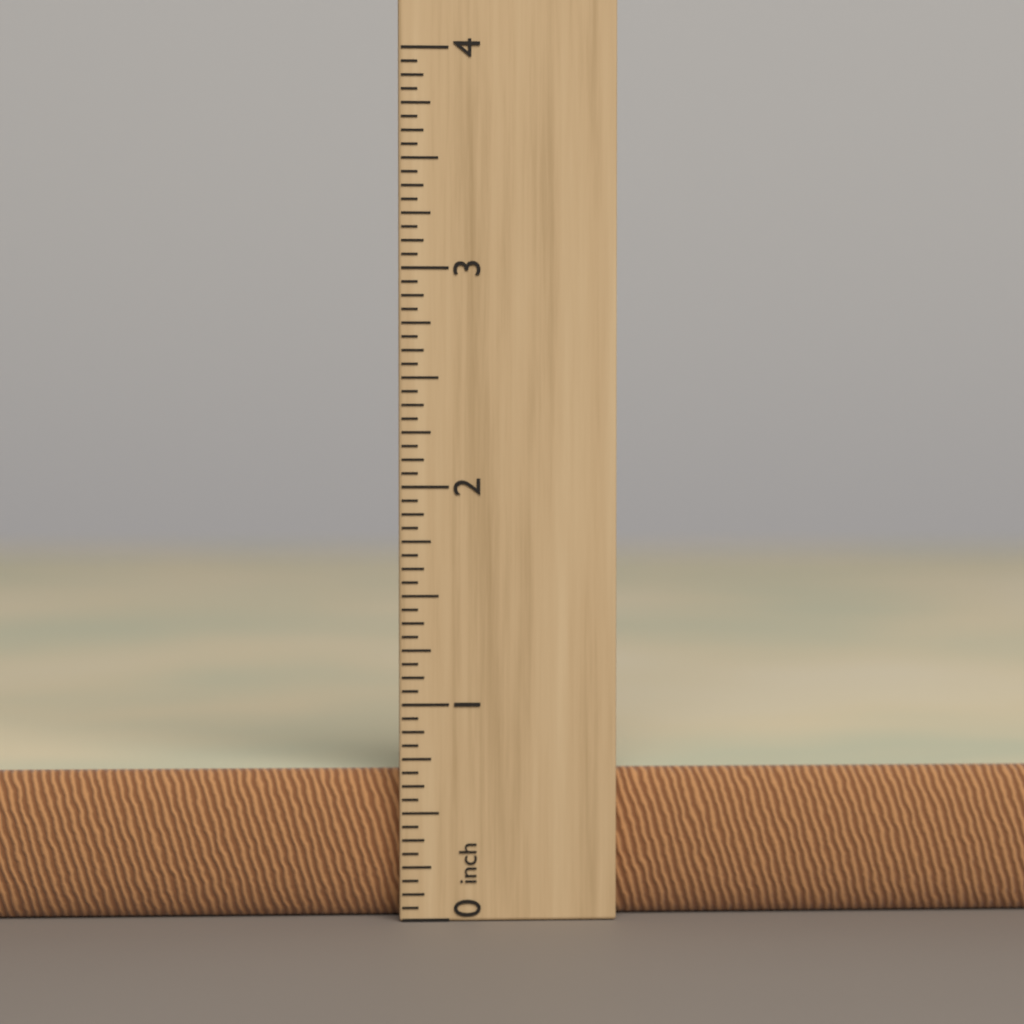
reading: 0.6875 inch
